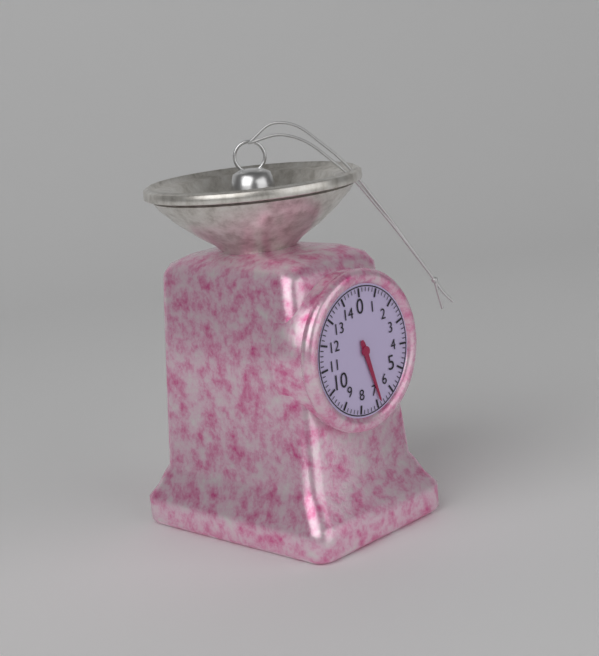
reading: 6.8 (no unit)
